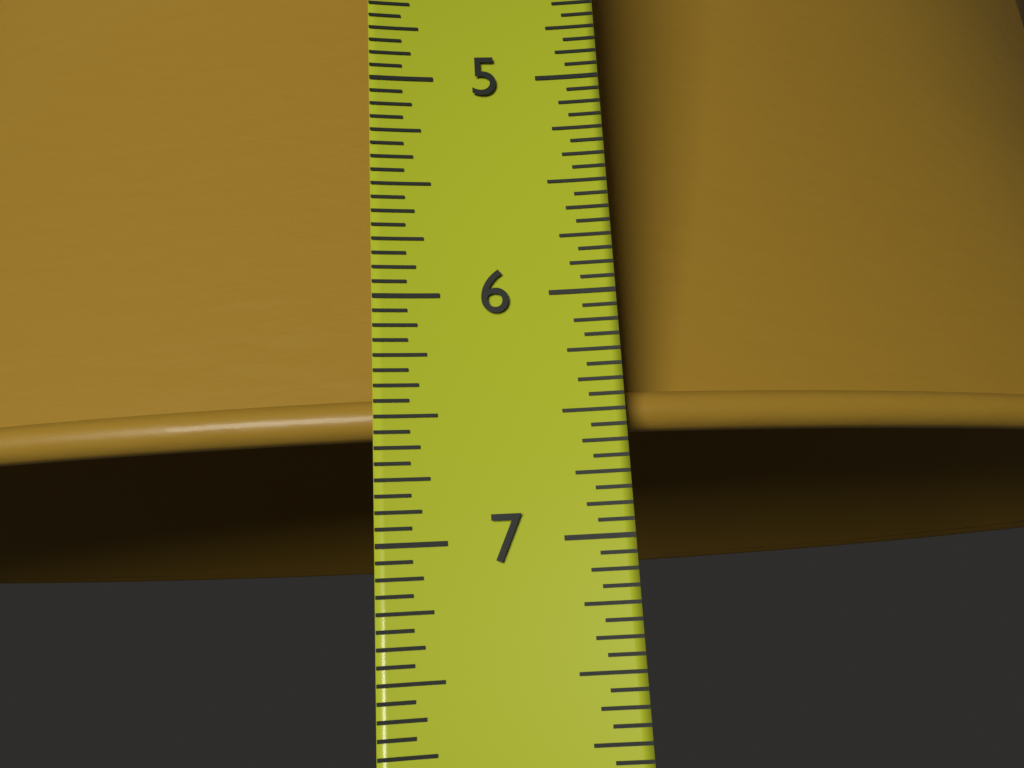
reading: 6.5625 in
